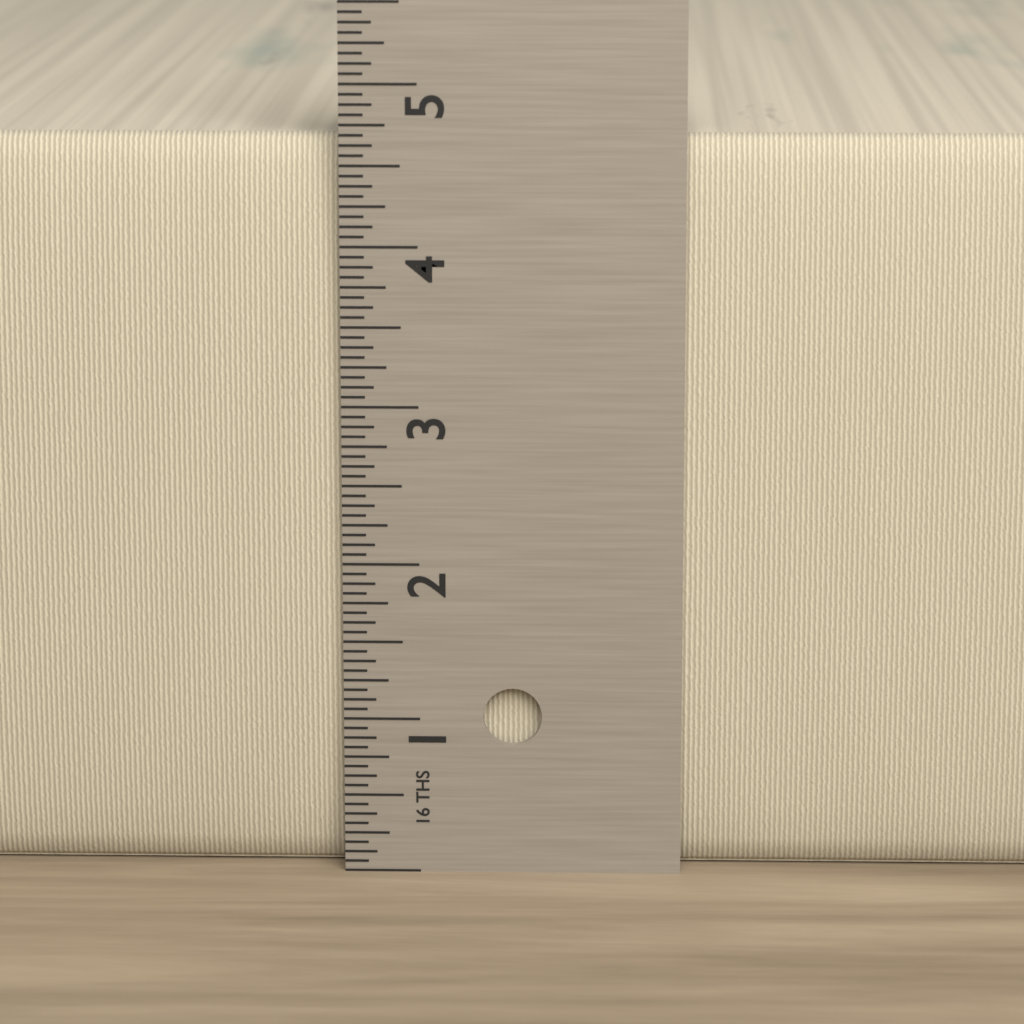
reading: 4.6875 in
